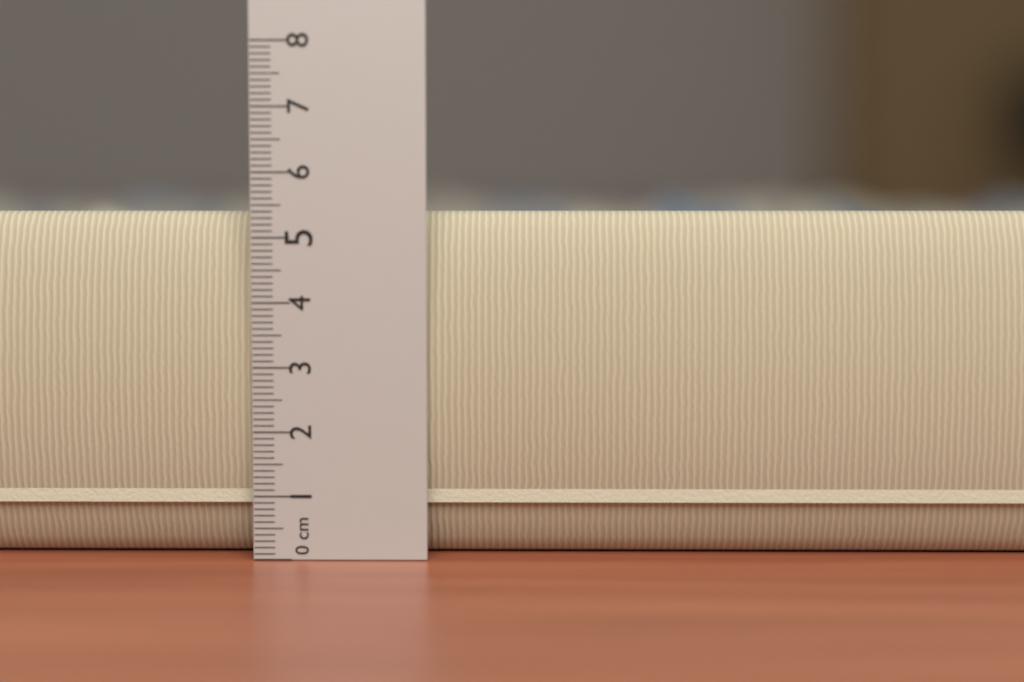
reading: 5.4 cm
